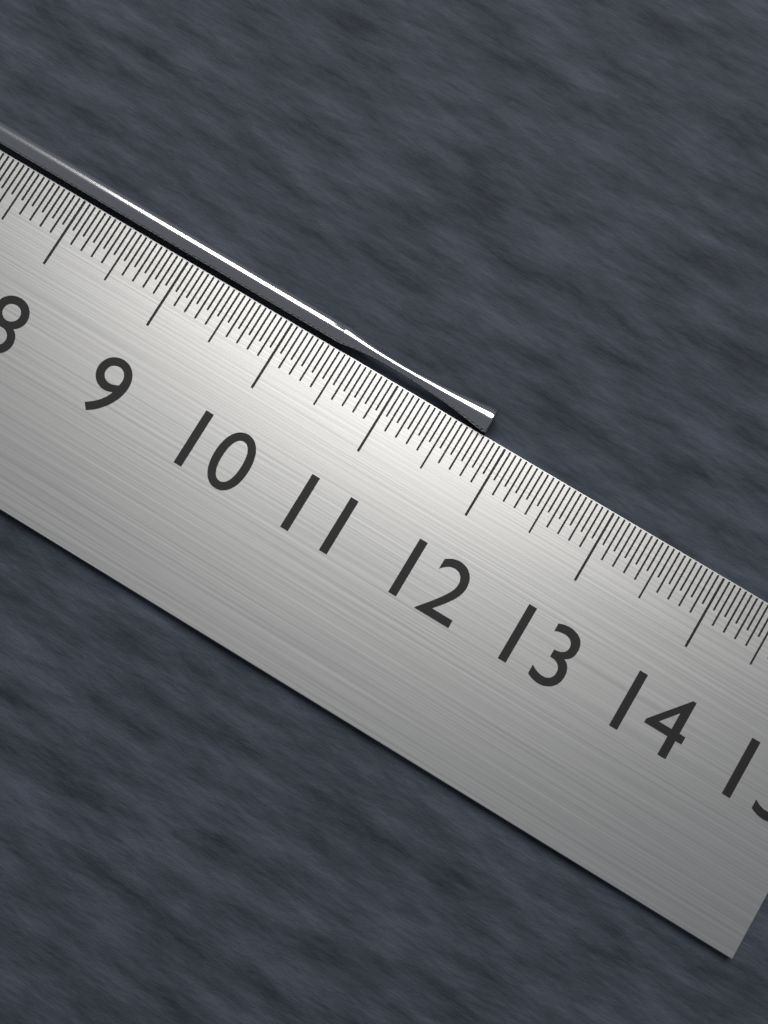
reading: 11.80 cm
